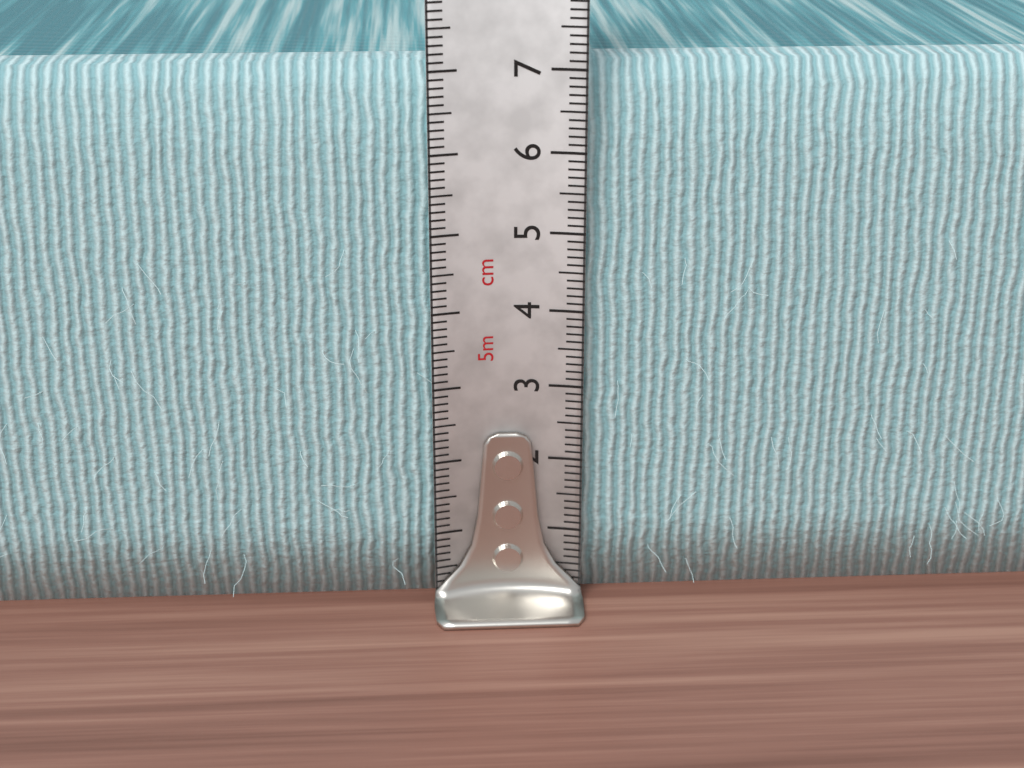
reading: 7.0 cm
